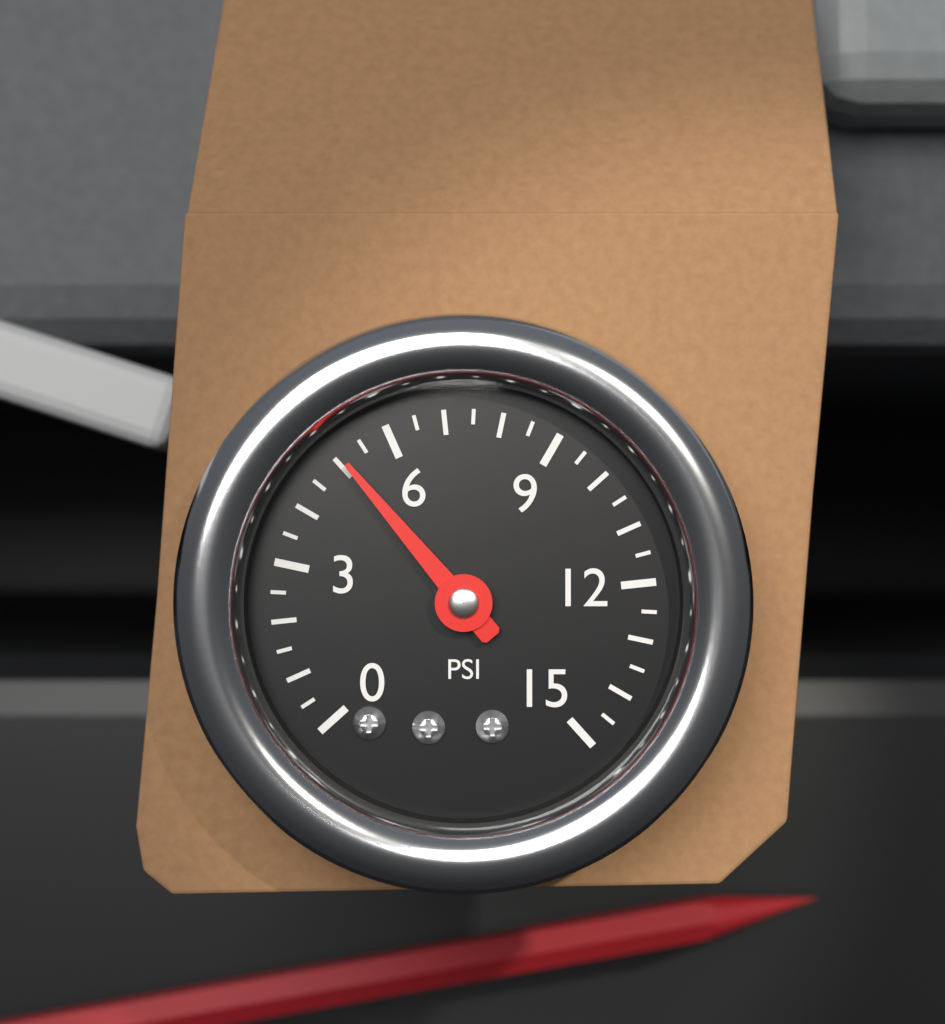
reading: 5.1 psi
